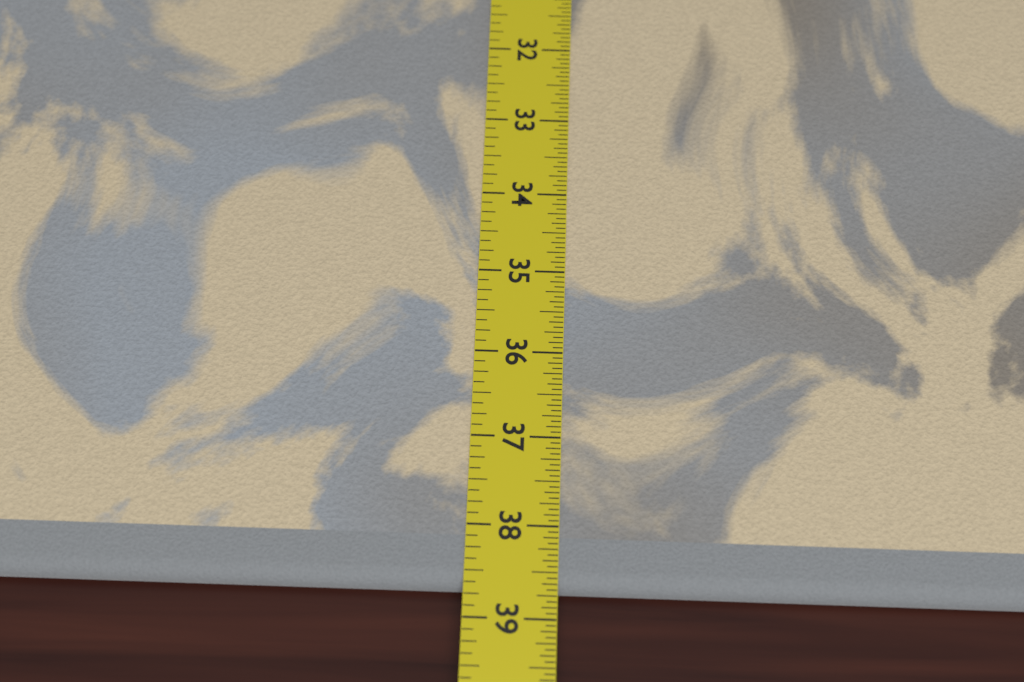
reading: 38.6875 in
